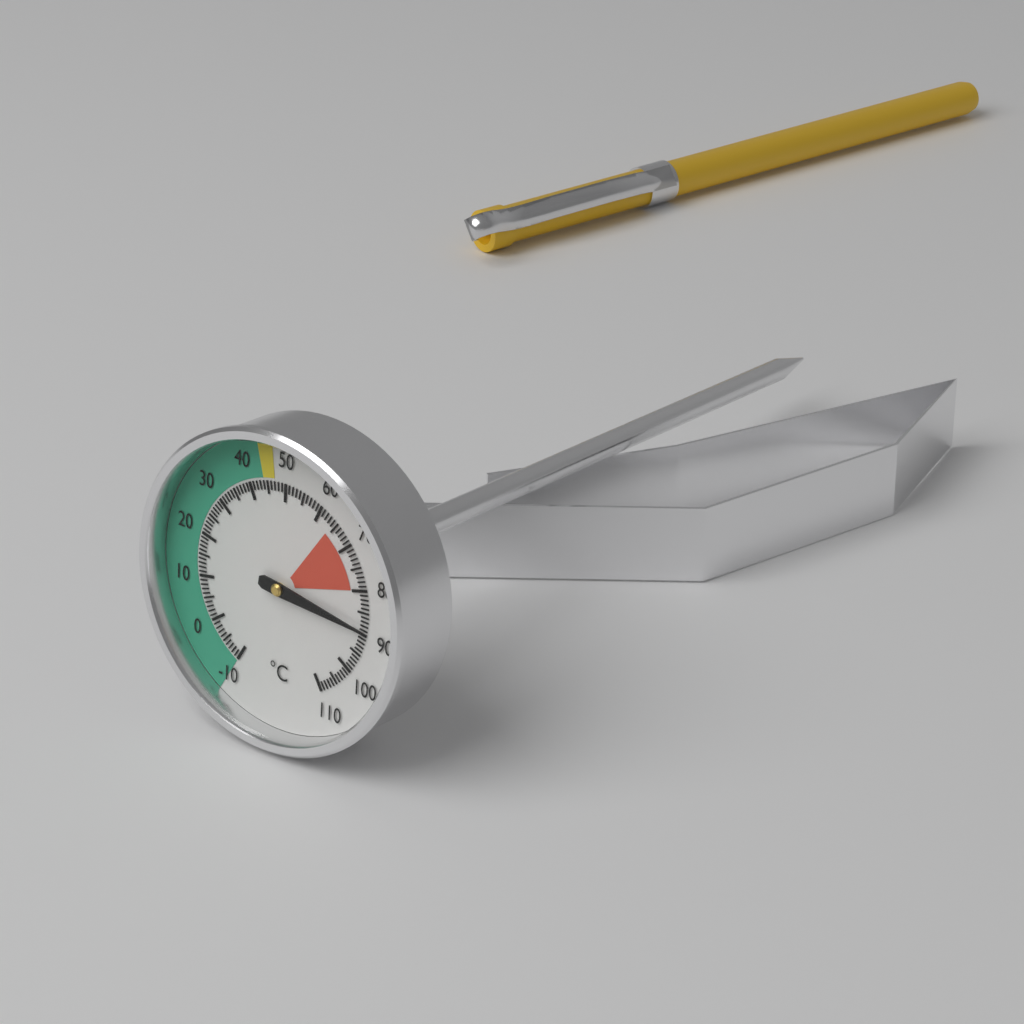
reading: 89 °C
